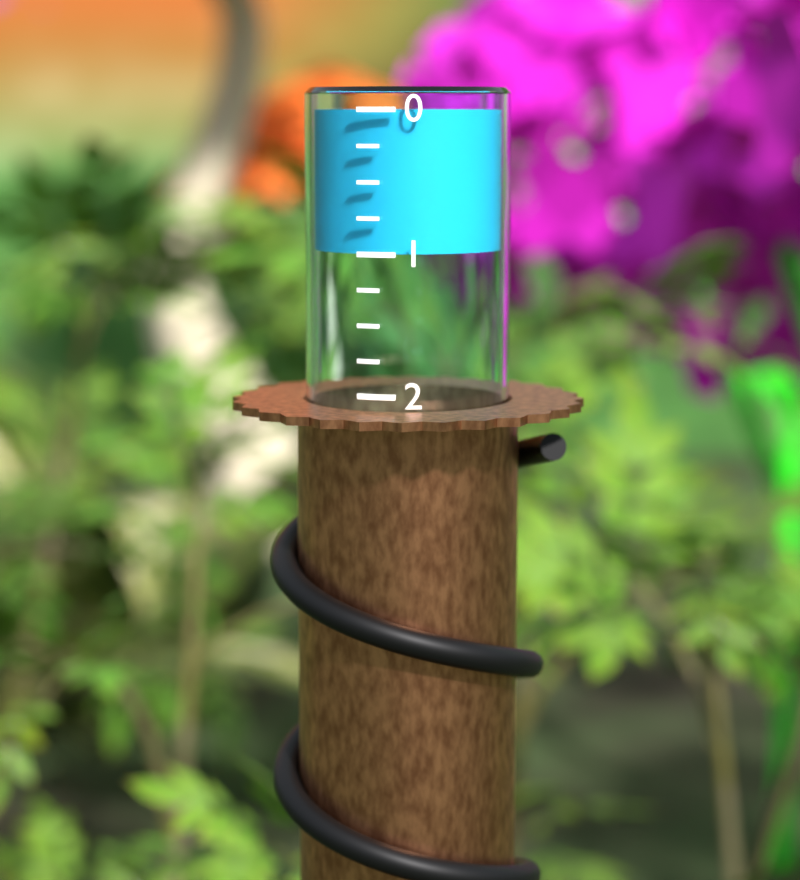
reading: 1.00 (no unit)
